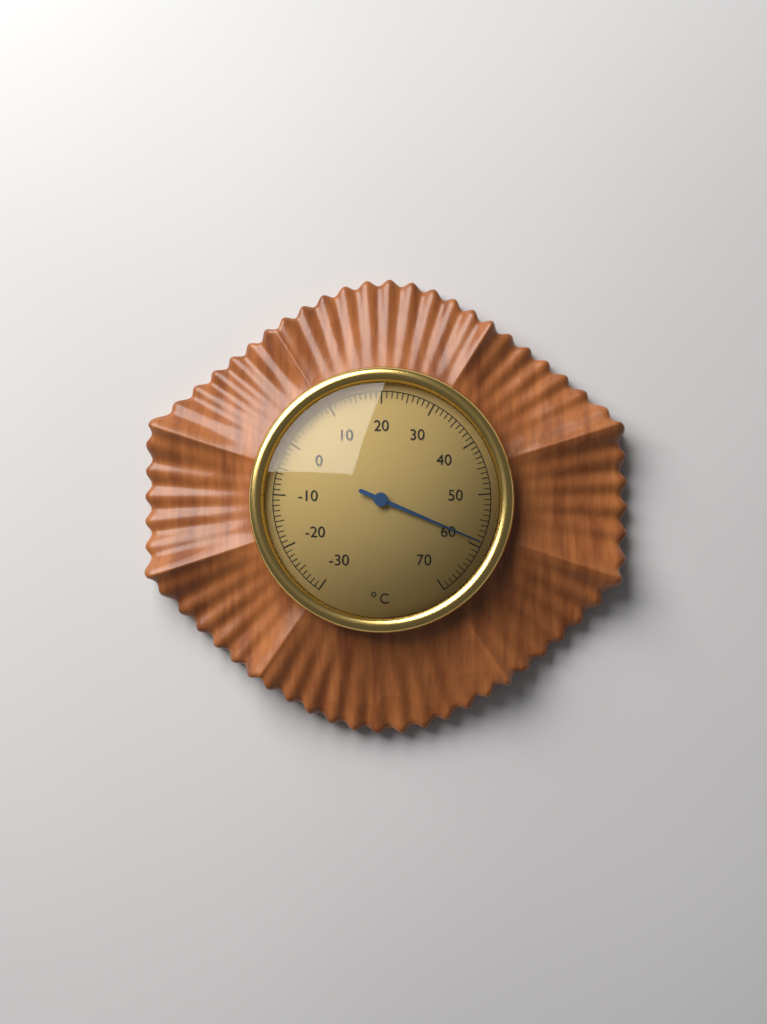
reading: 59 °C
